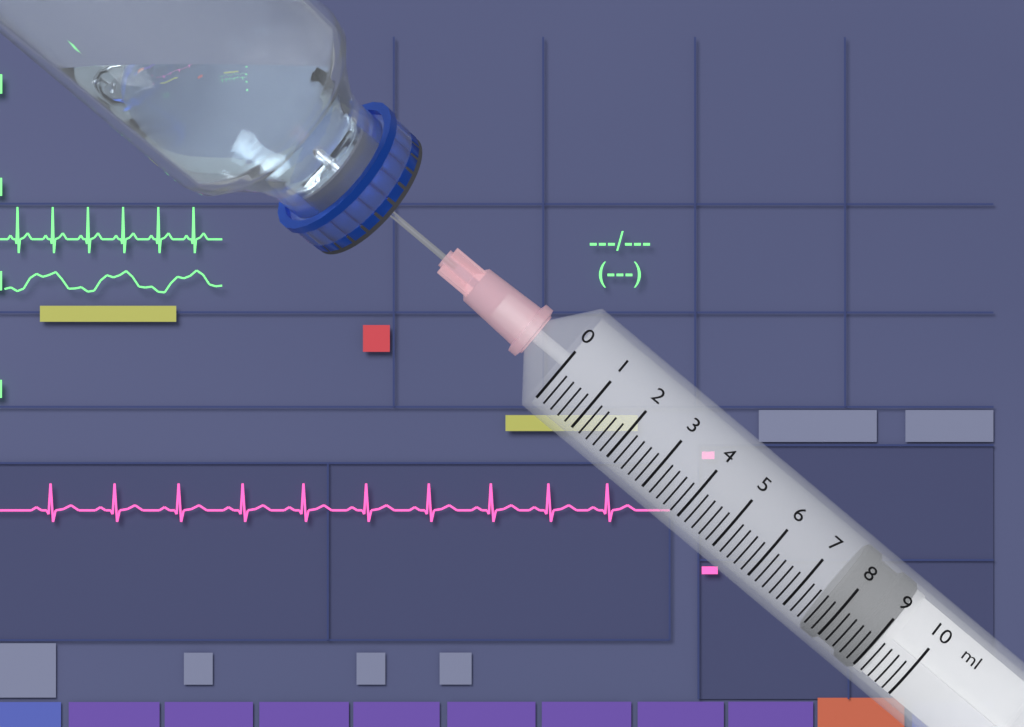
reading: 7.6 ml
